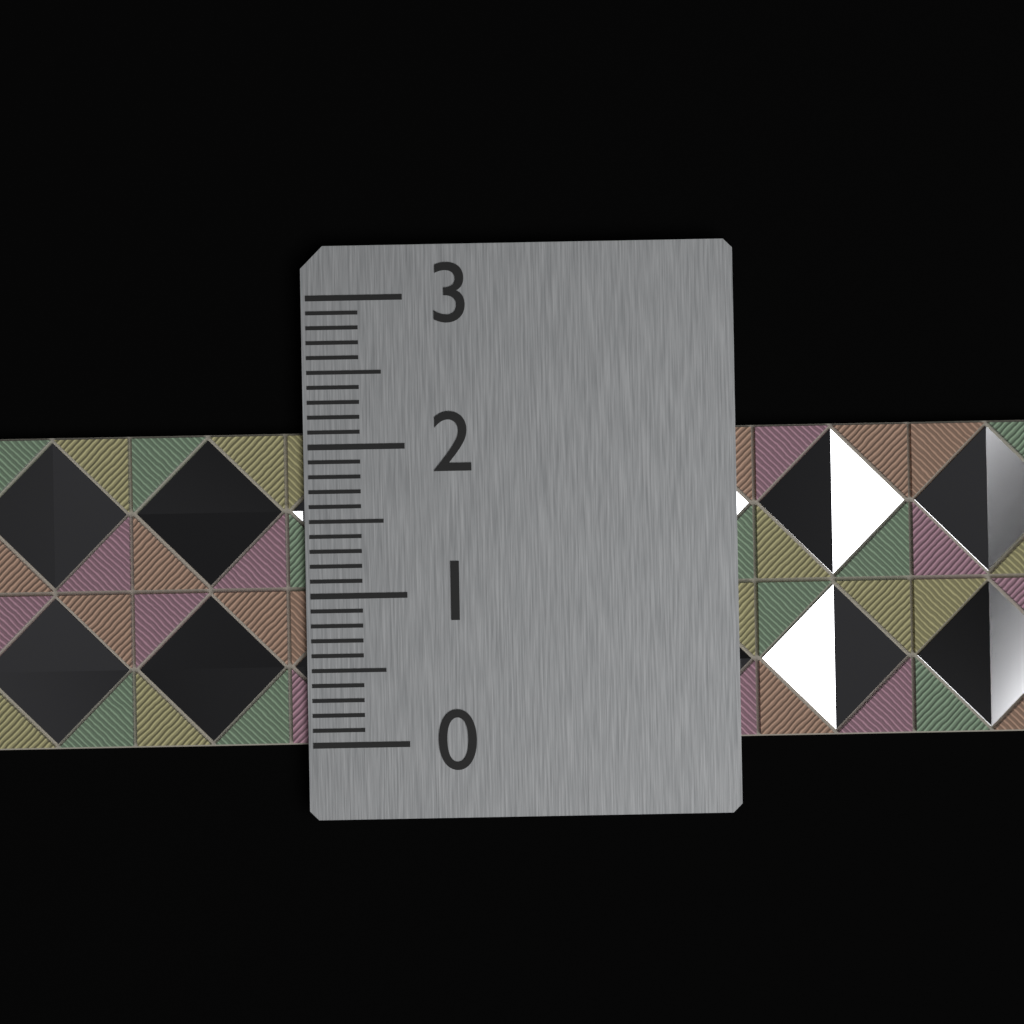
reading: 2.1 (no unit)
